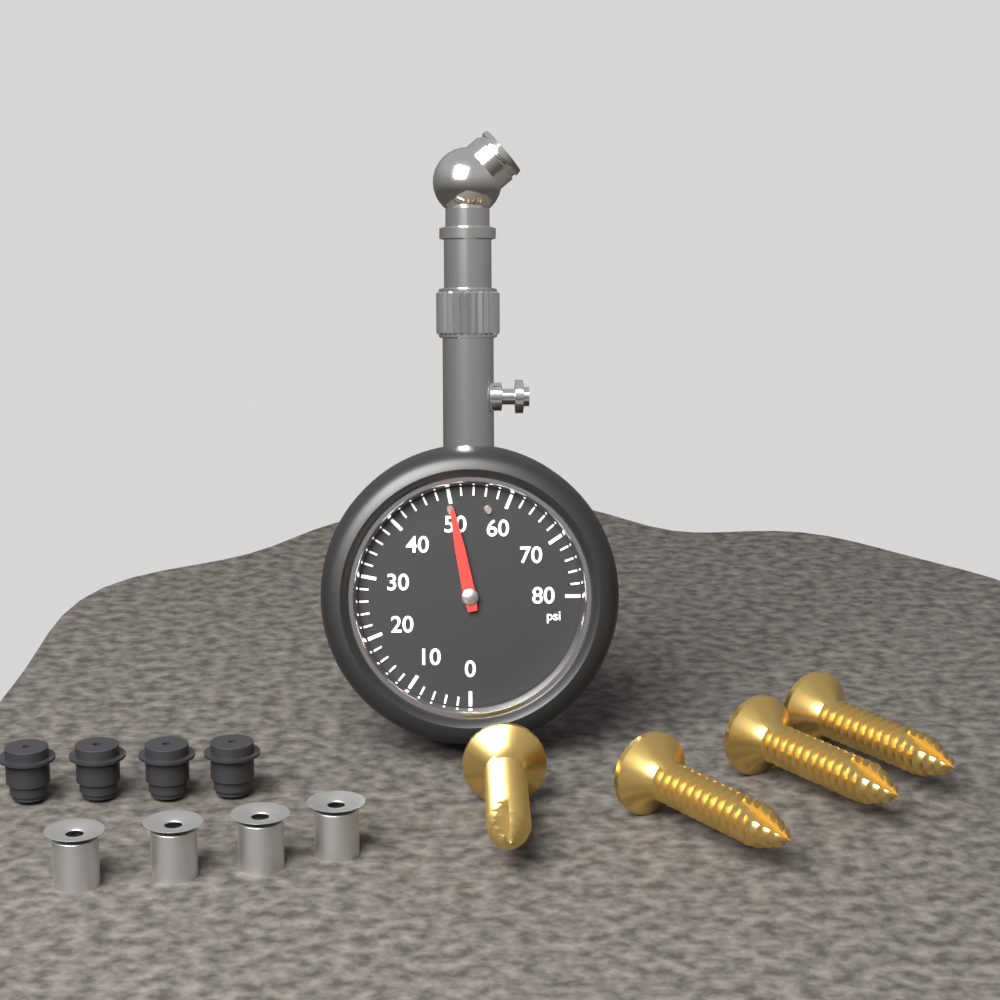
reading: 50 psi
